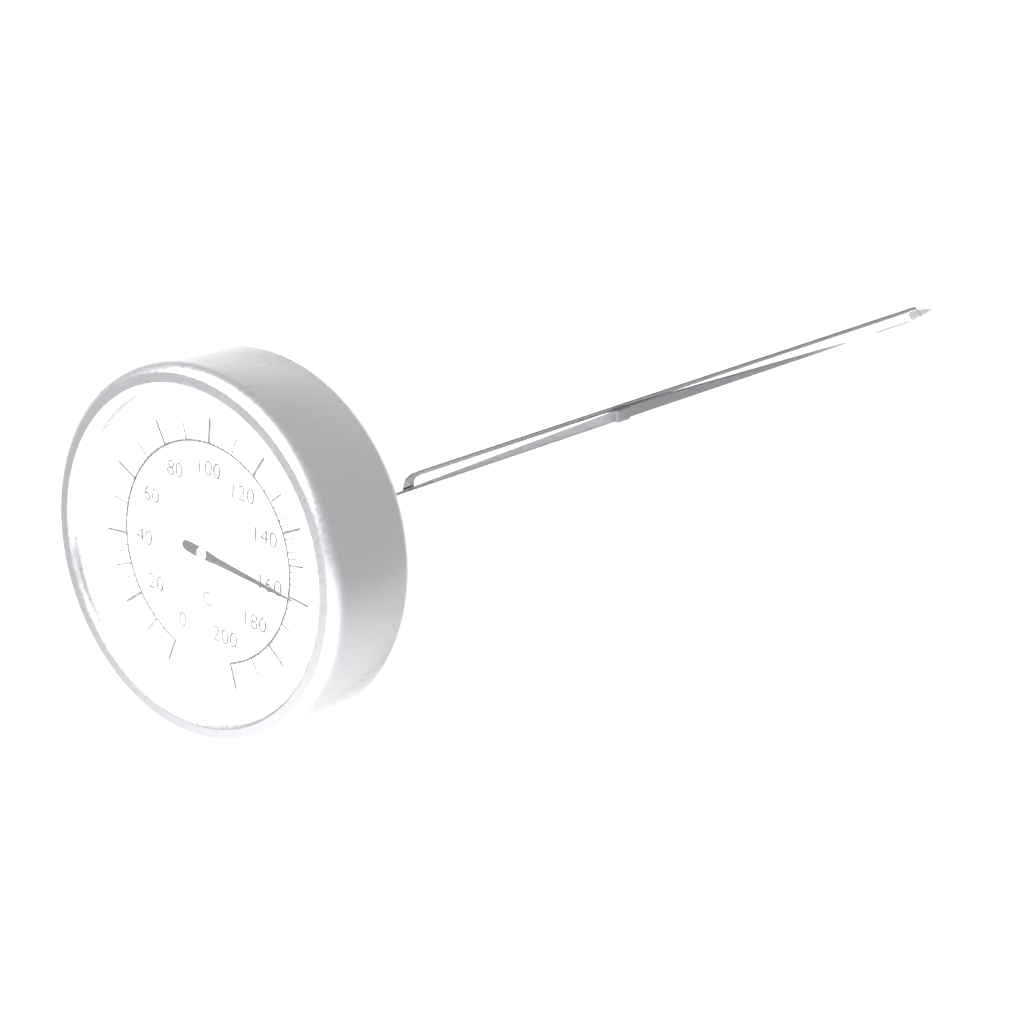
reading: 160 °C
